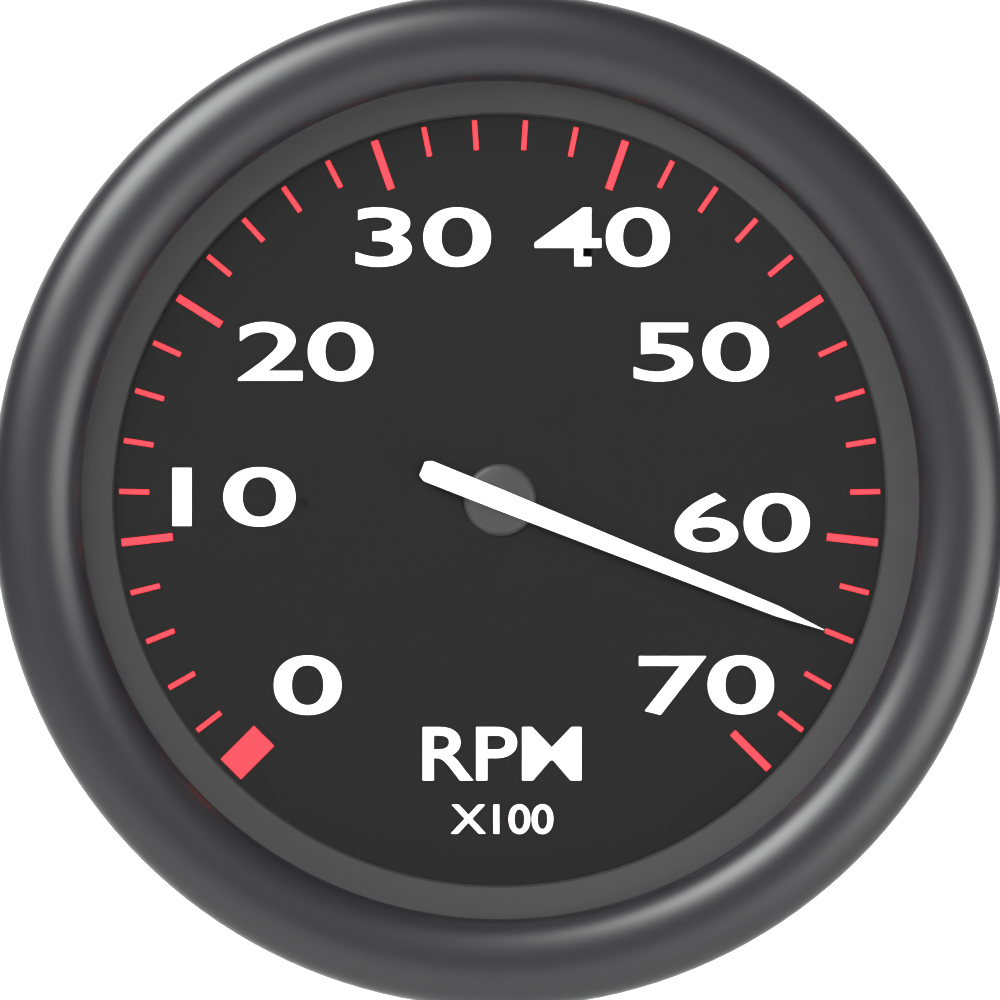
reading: 6400 RPM
